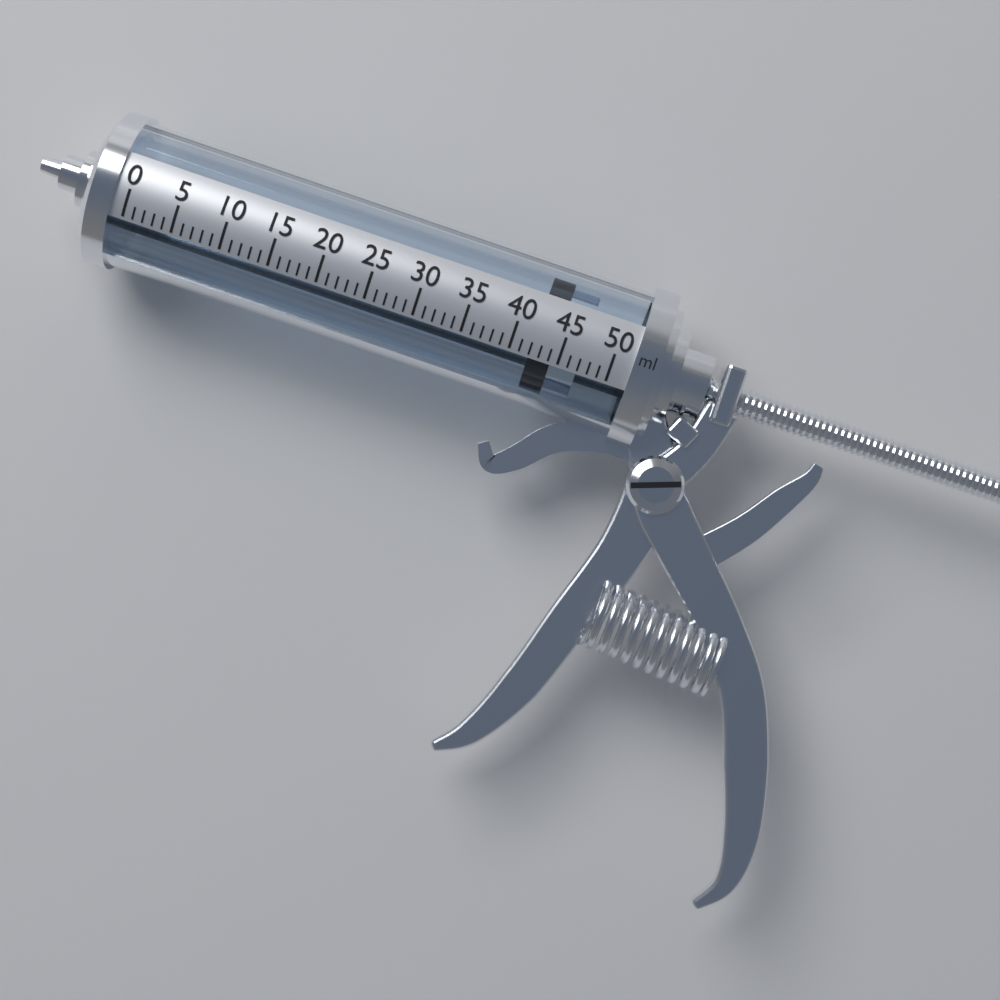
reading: 42 ml
